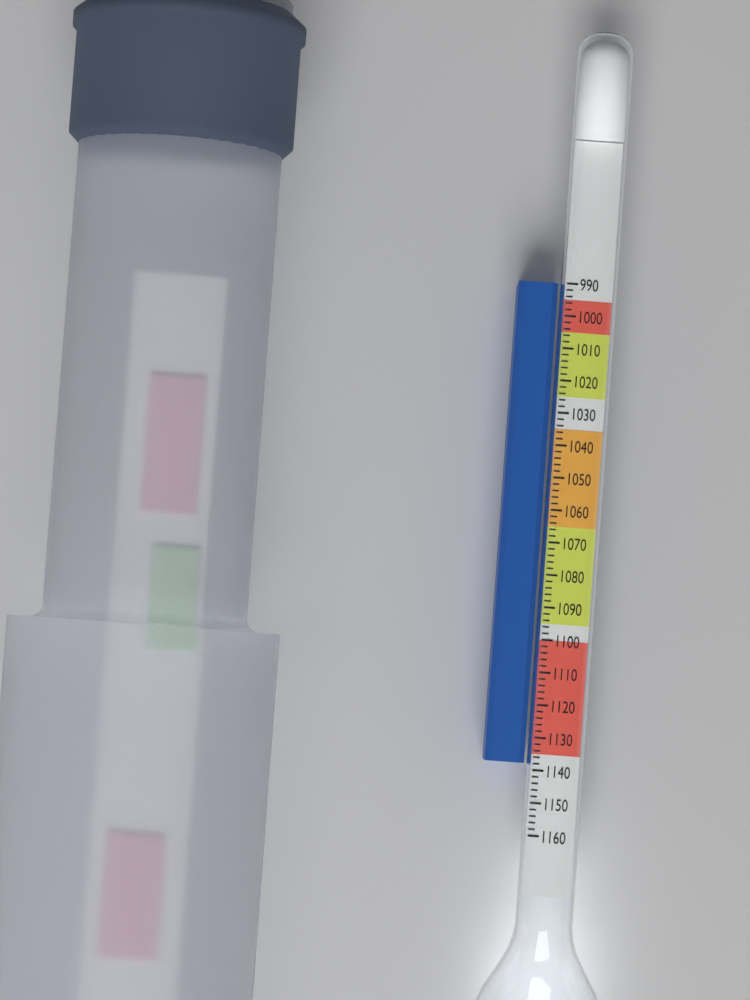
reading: 1138 (no unit)
